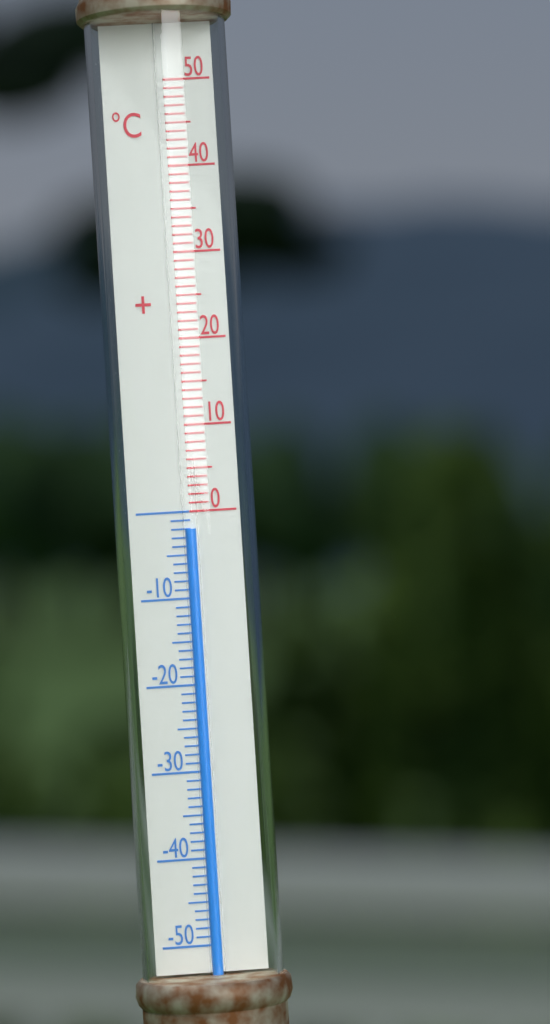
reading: -2 °C
